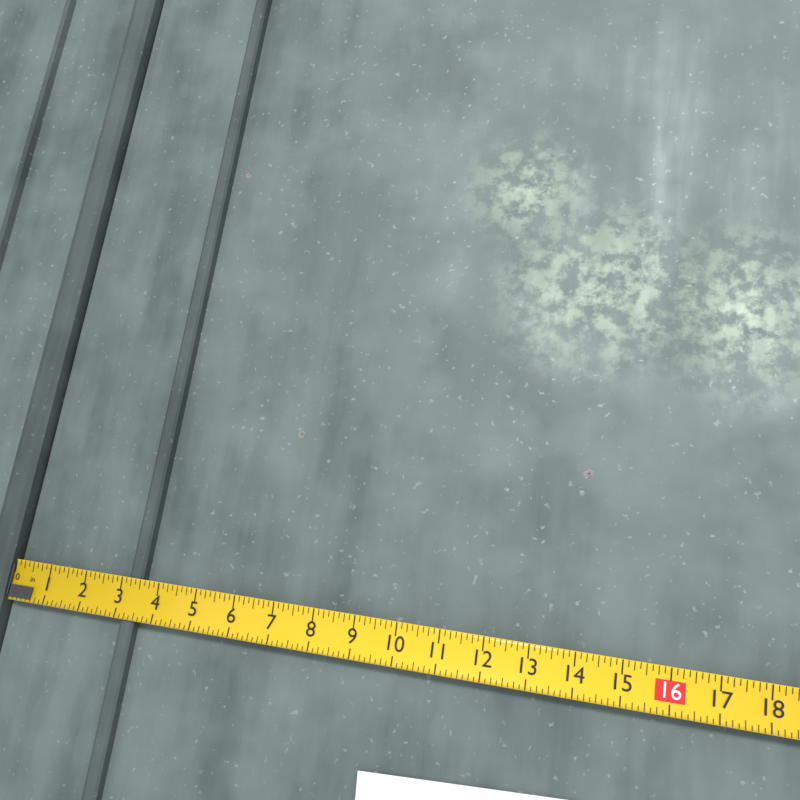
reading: 3.500 in
